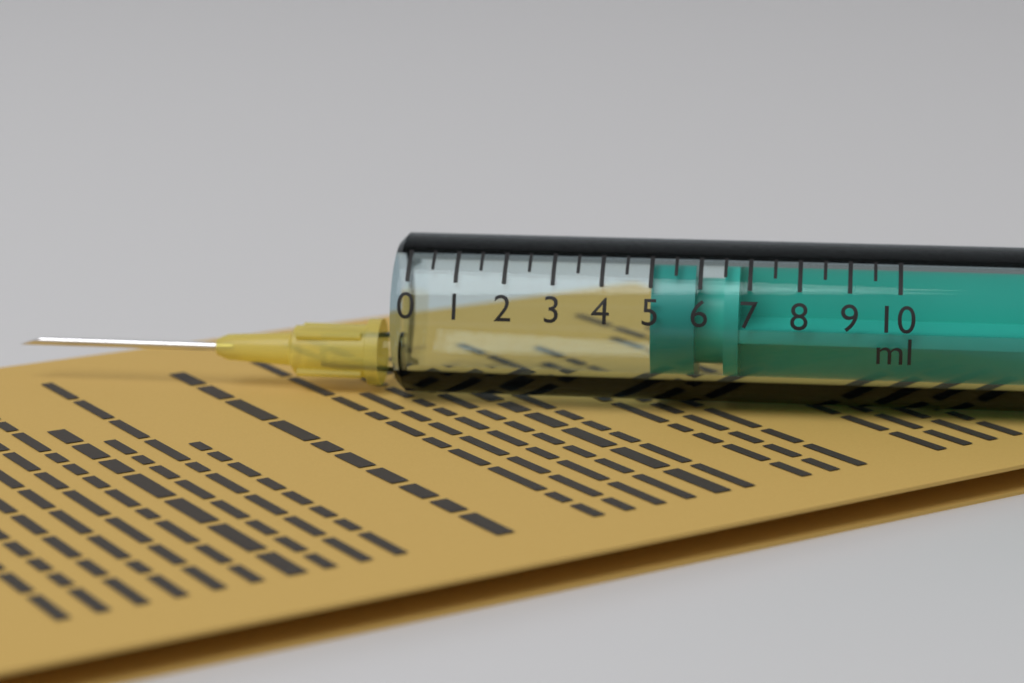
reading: 5.0 ml
